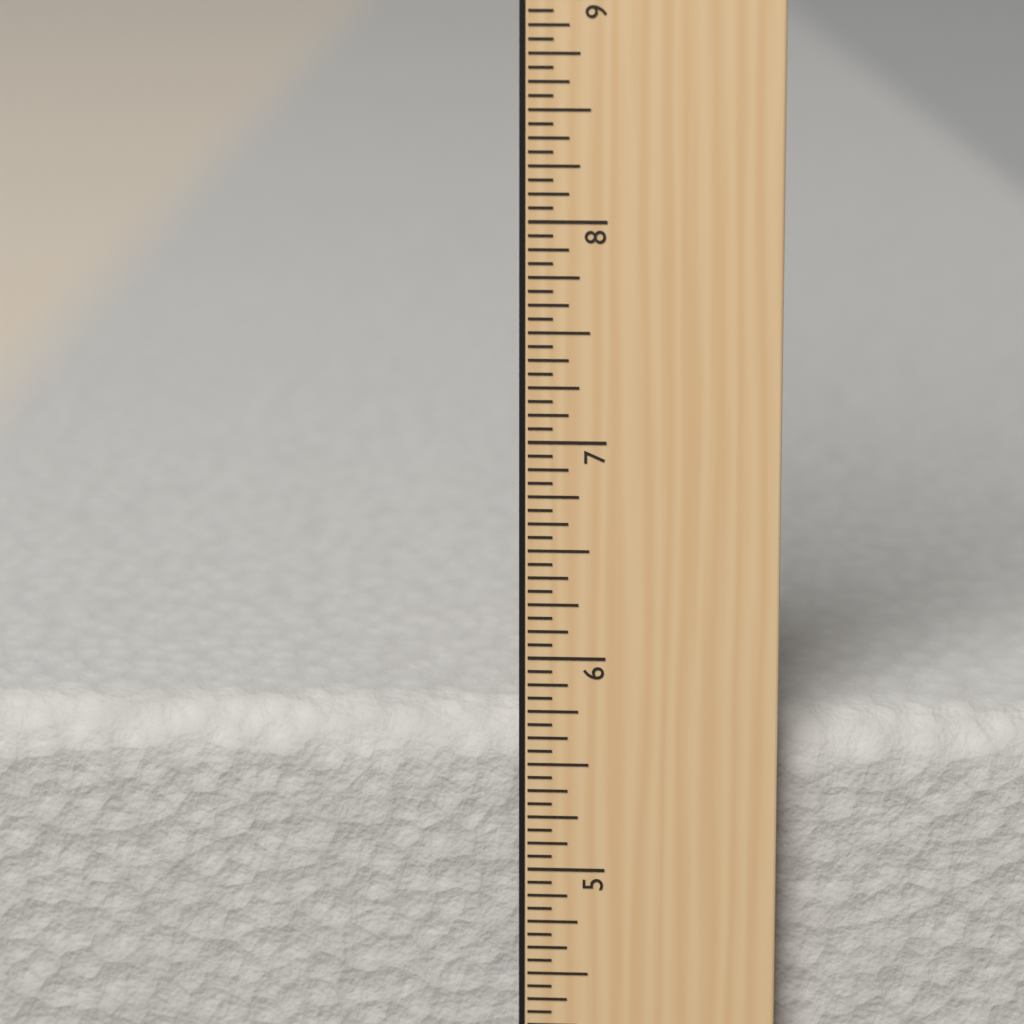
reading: 5.6875 in
